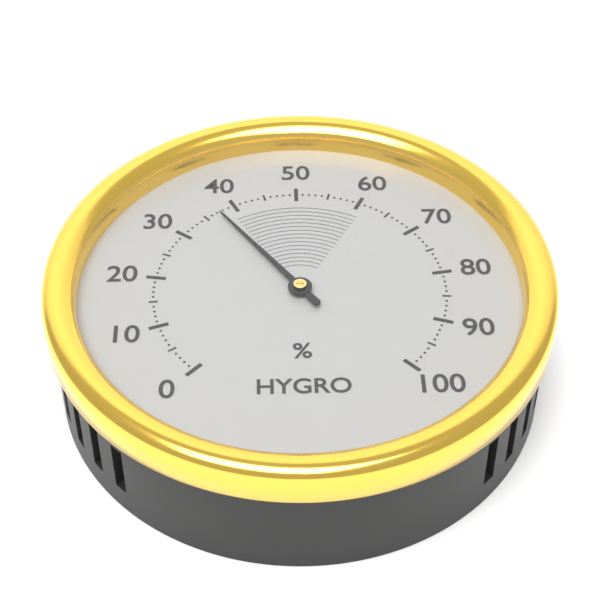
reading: 37 %
